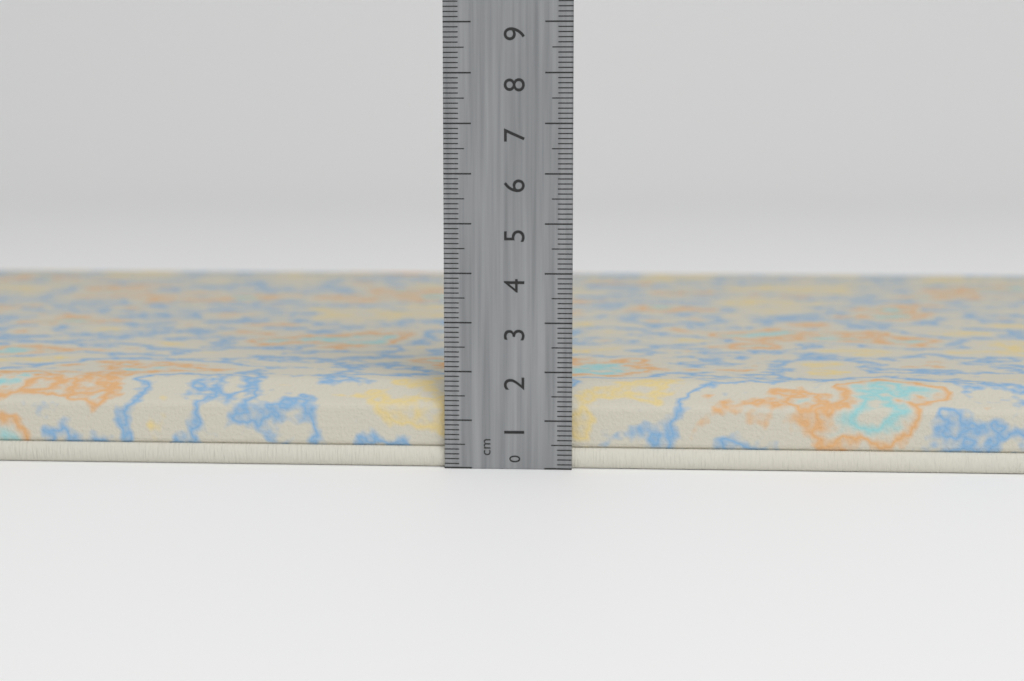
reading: 1.7 cm
